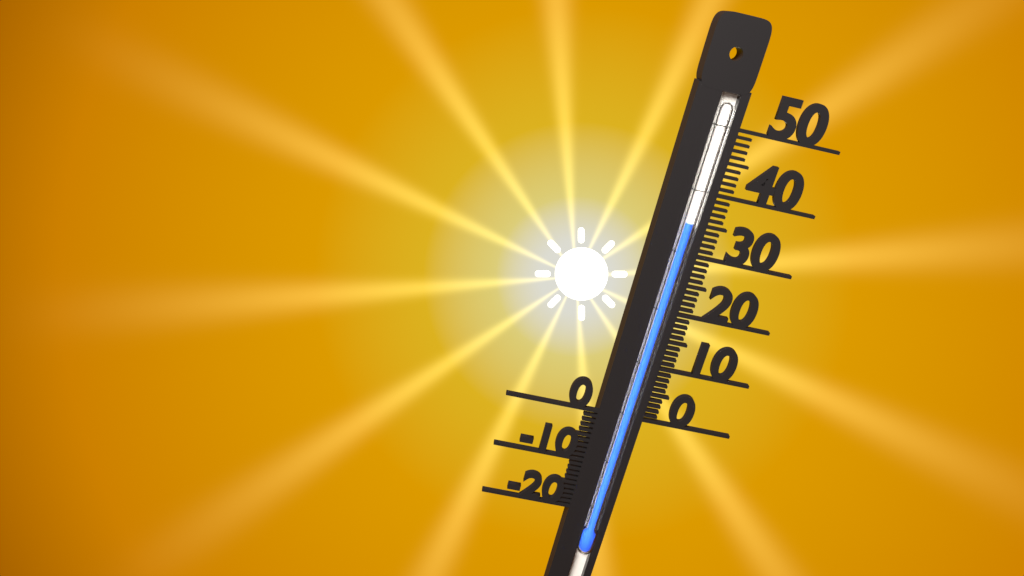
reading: 35 (no unit)
